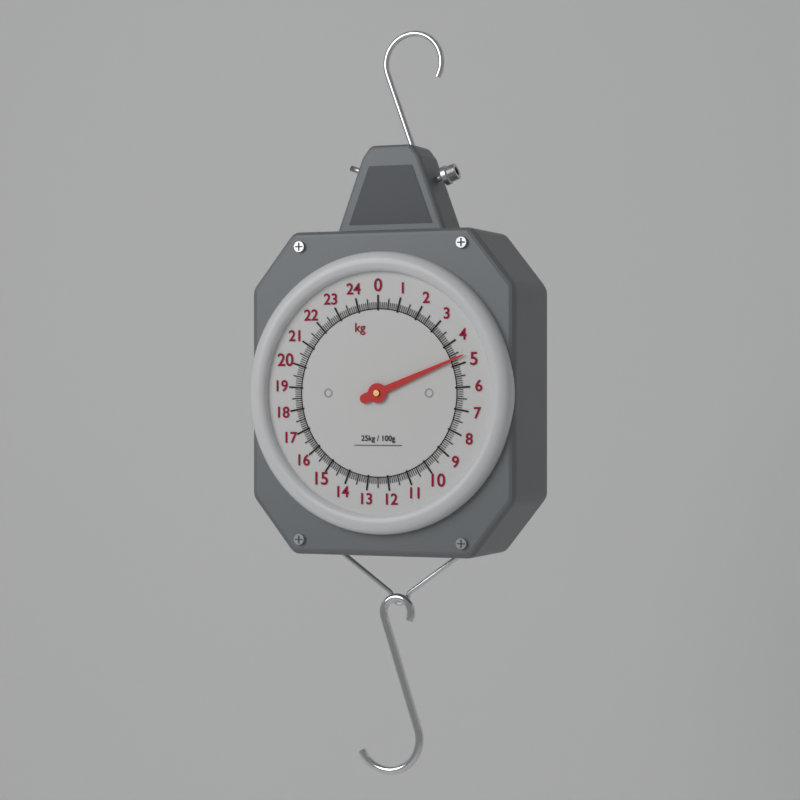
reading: 4.7 kg
